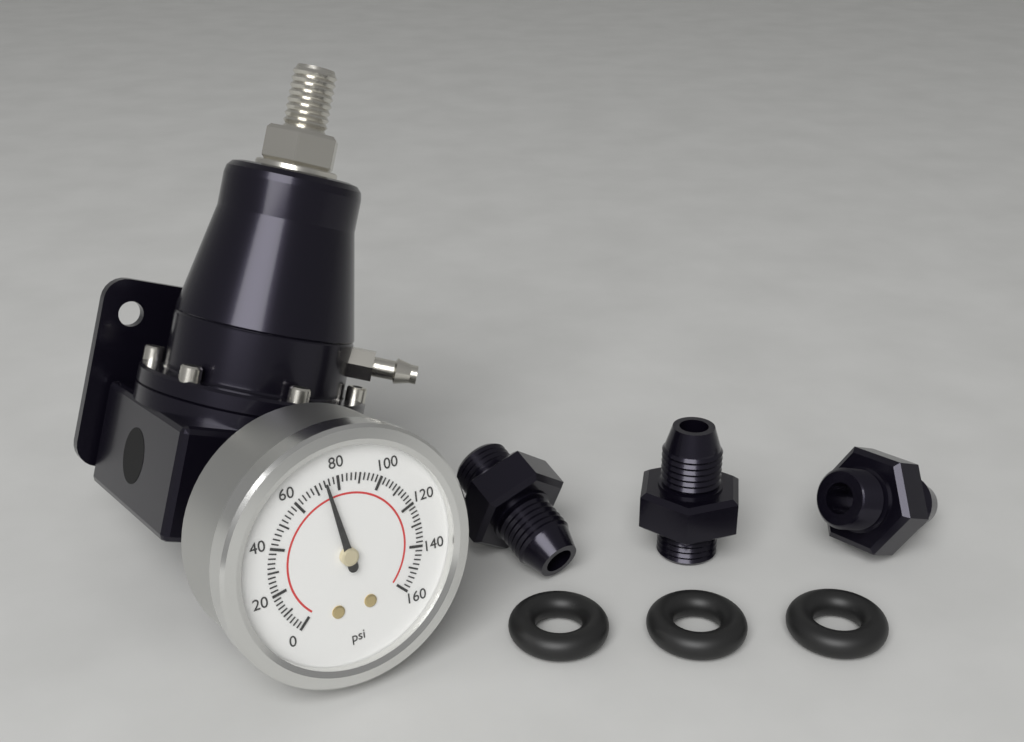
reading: 74 psi
